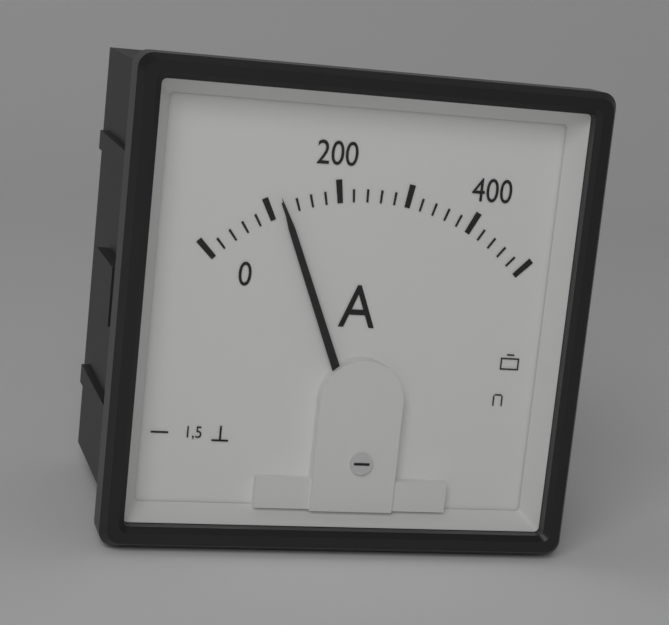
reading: 120 A
